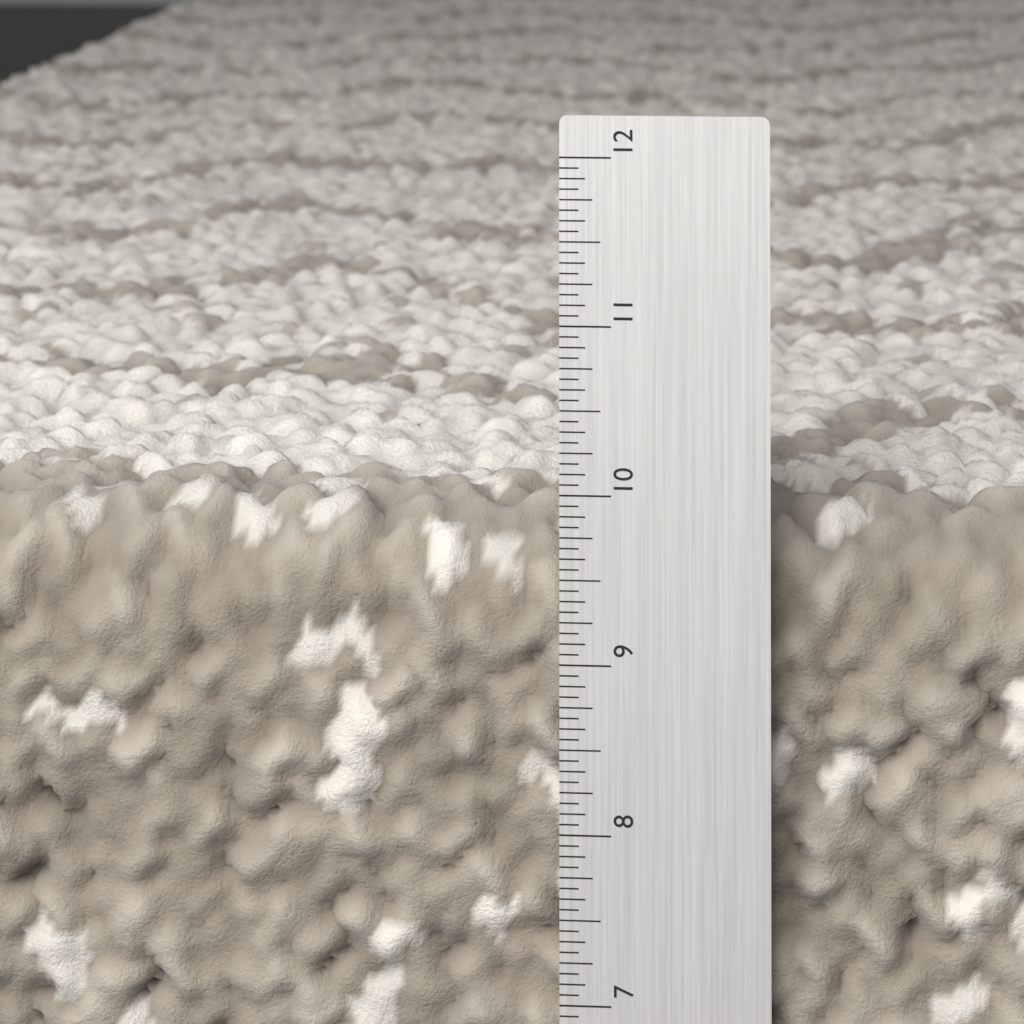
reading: 9.8750 in
